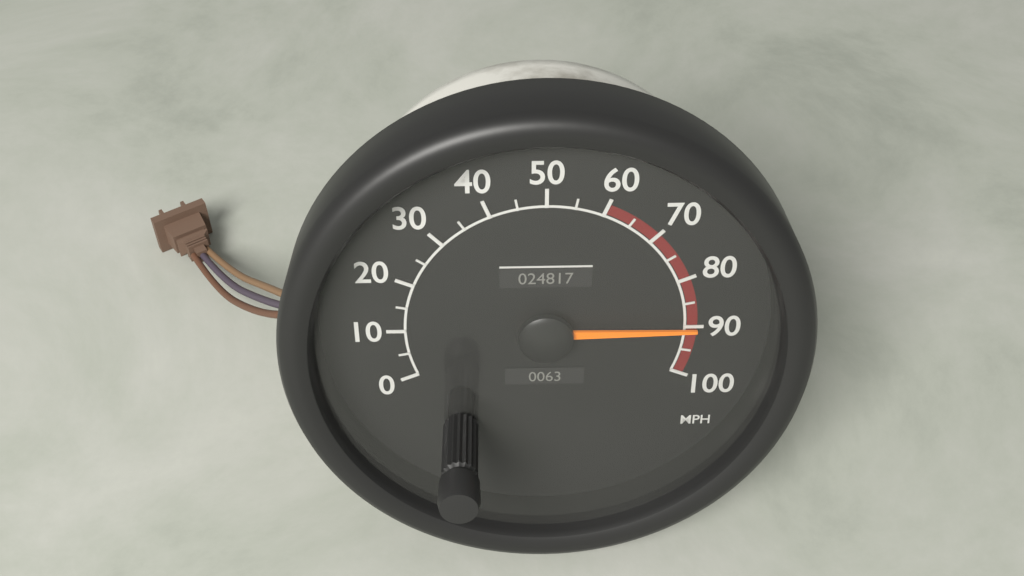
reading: 90 MPH
